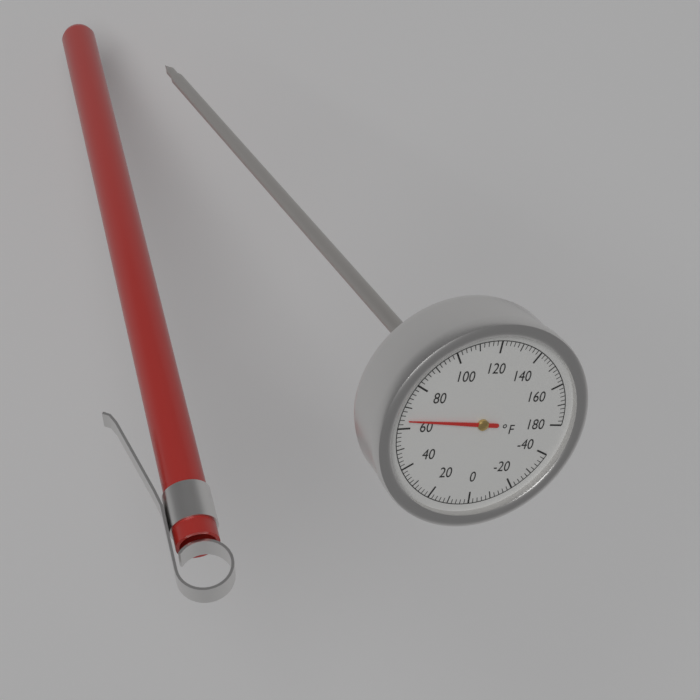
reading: 64 °F
